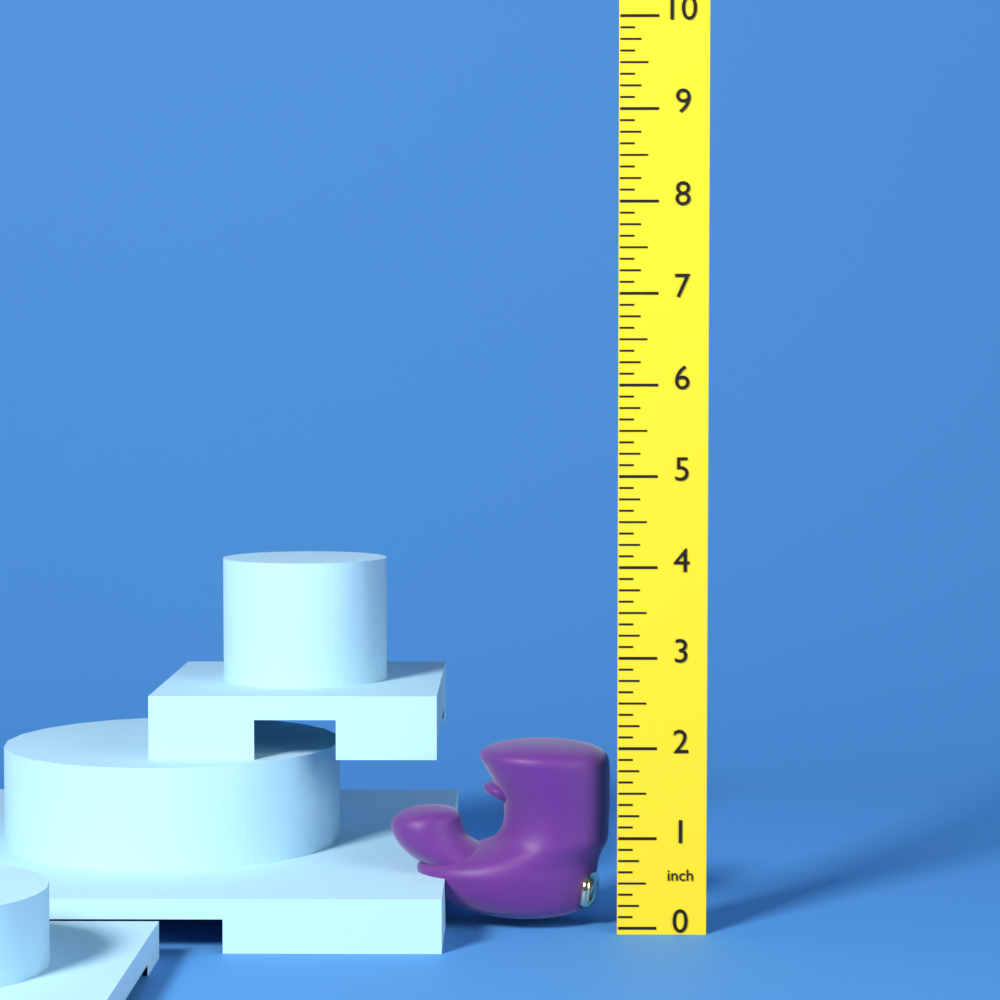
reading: 2.000 inch
